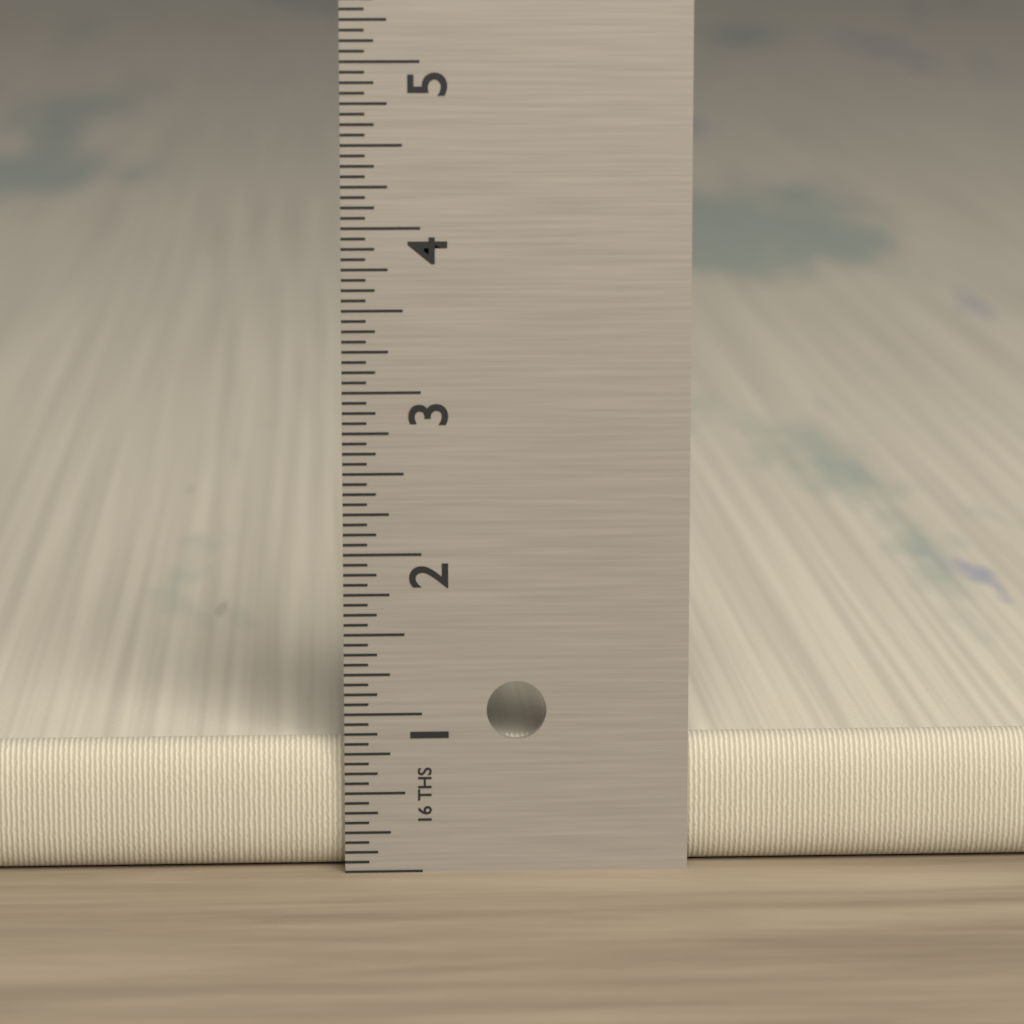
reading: 0.8125 in
